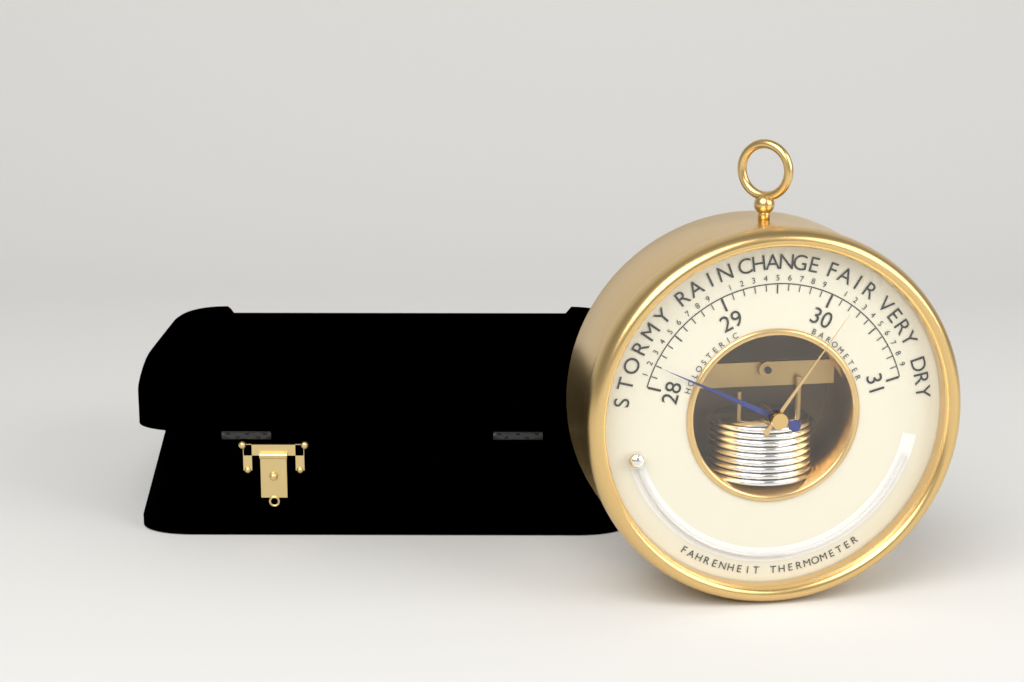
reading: 28.2 inHg
